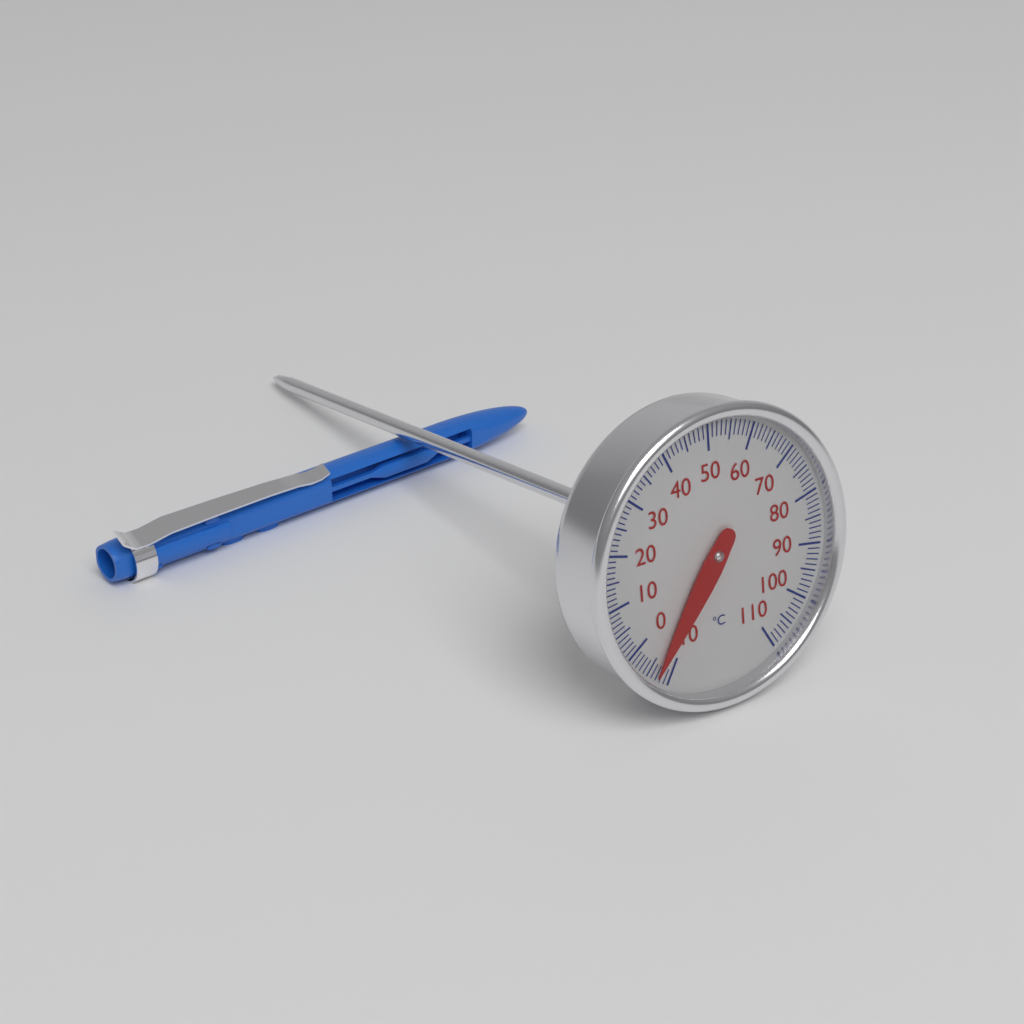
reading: -7 °C
